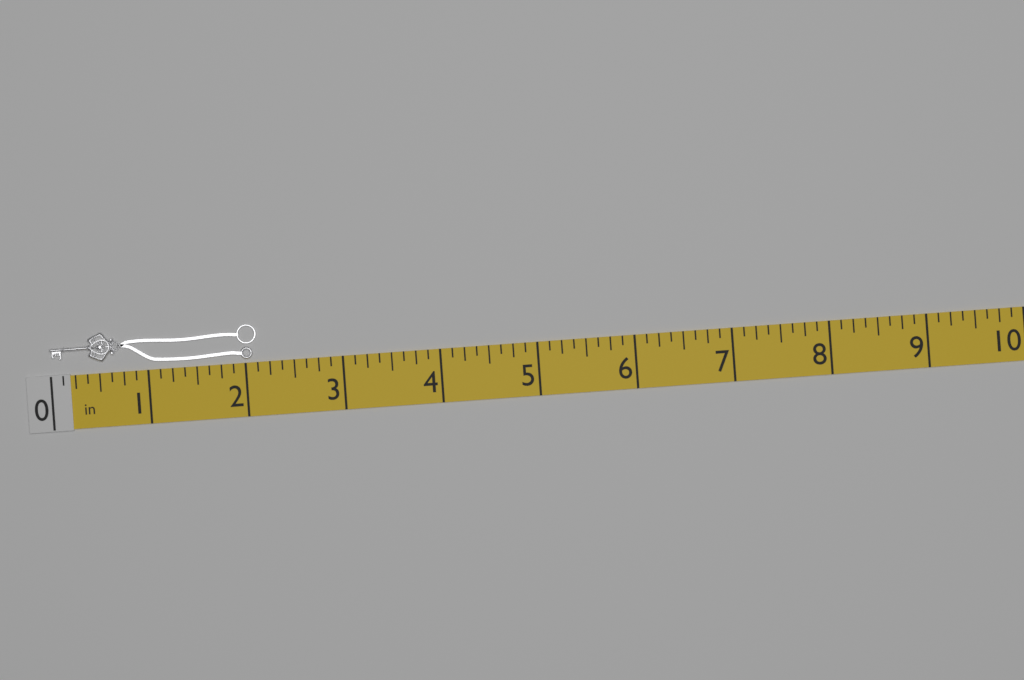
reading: 2.125 in
